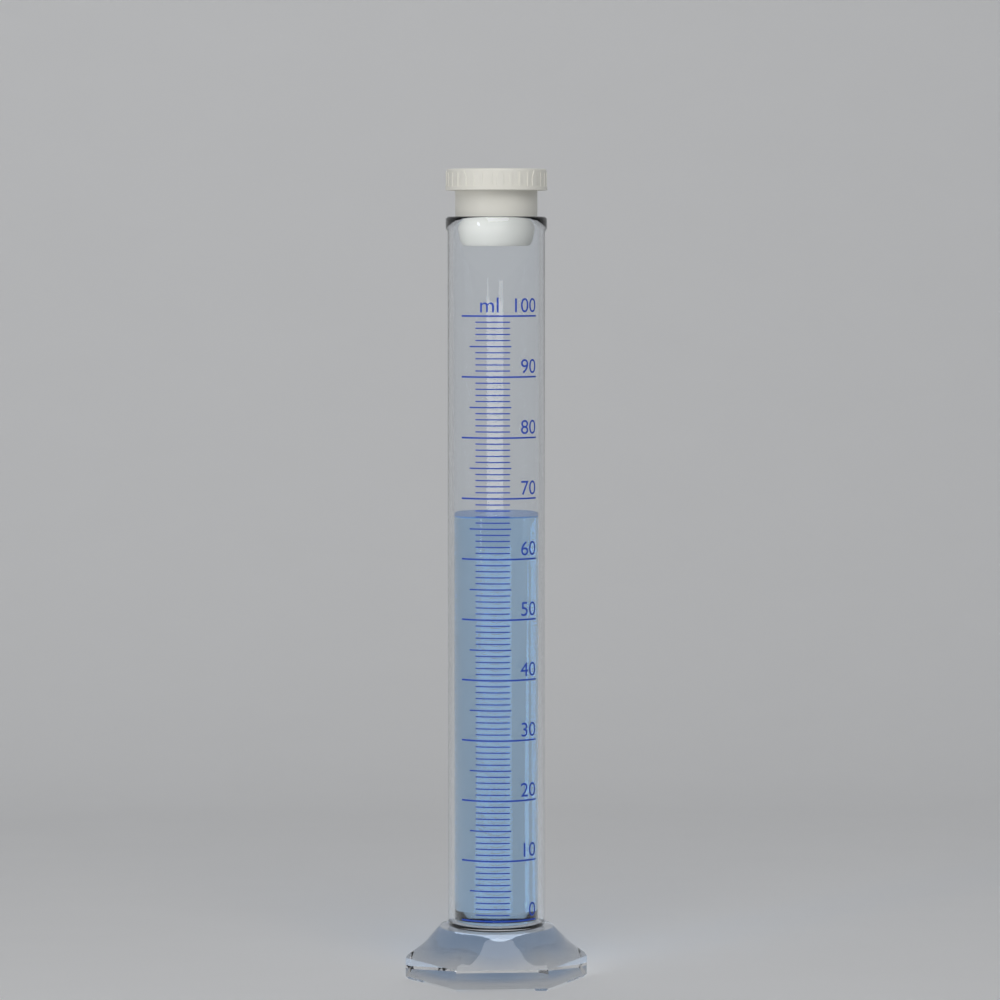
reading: 67 ml
